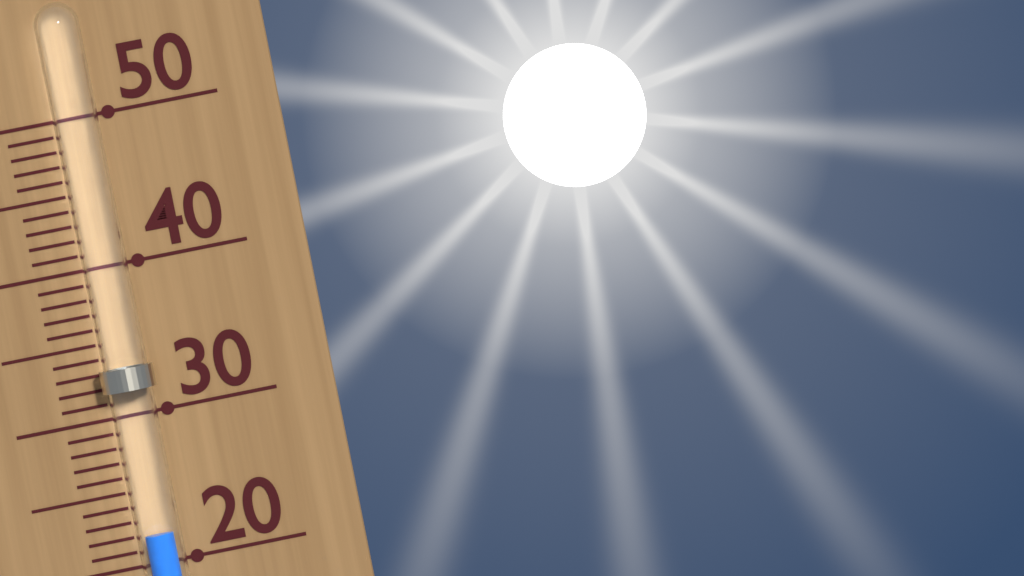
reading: 22 (no unit)
